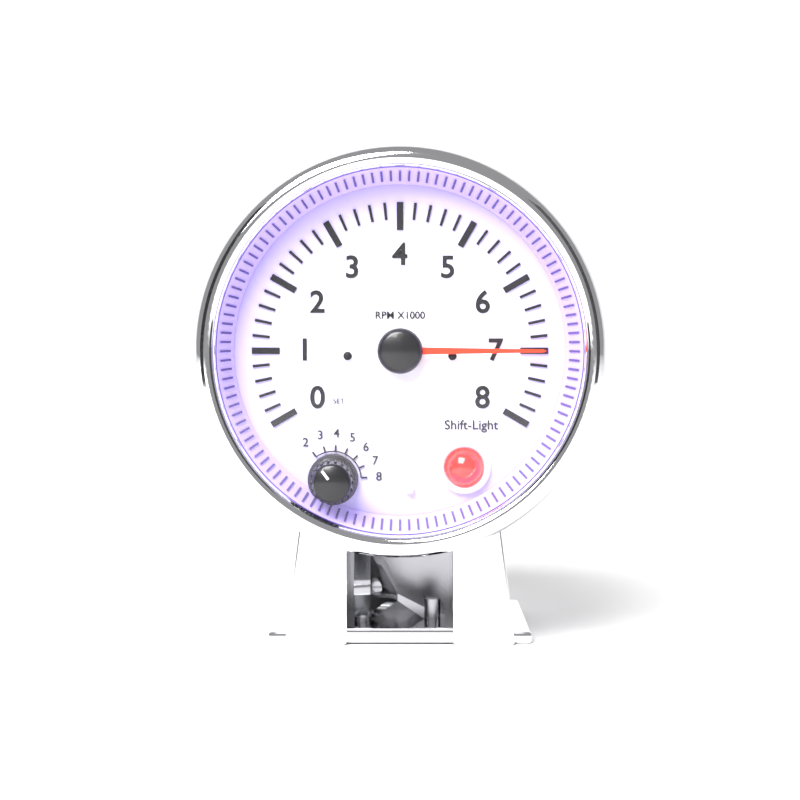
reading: 7.0 RPM x1000
